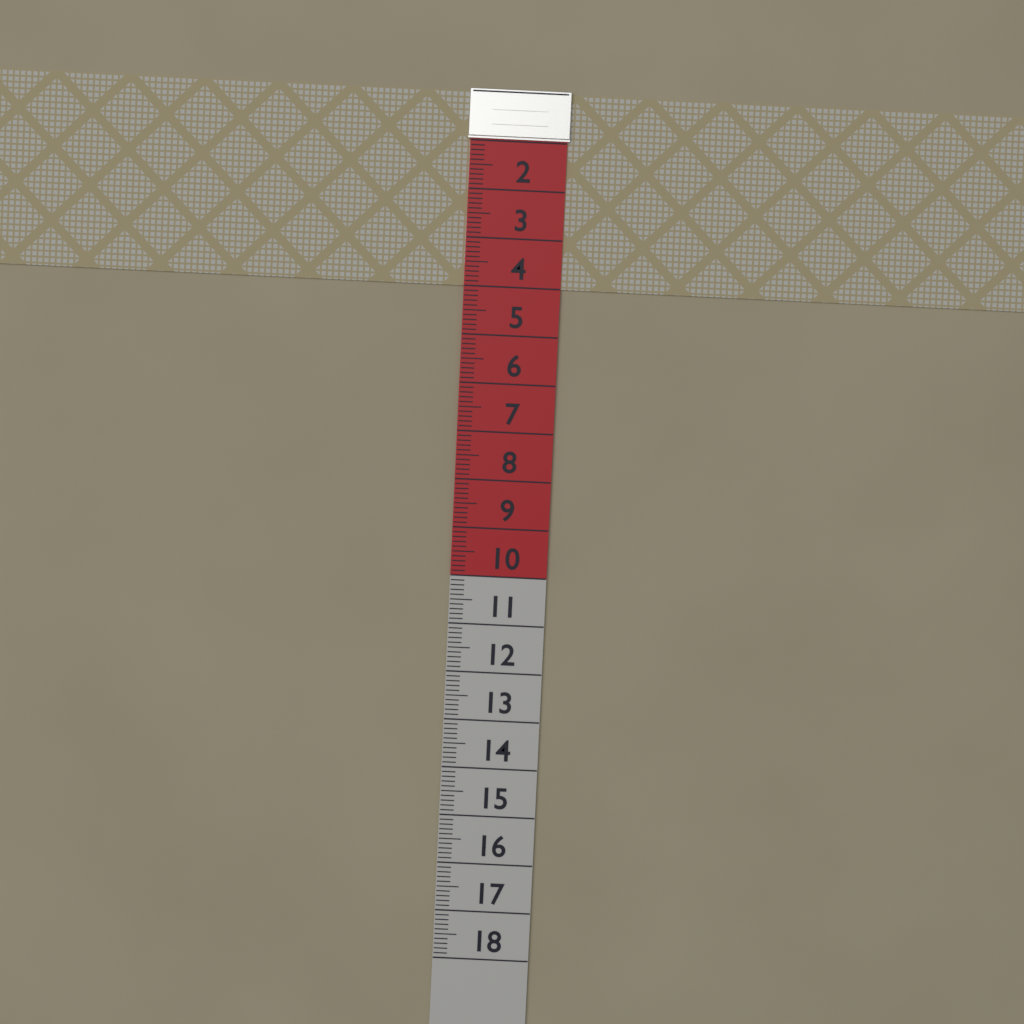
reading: 4.0 (no unit)
